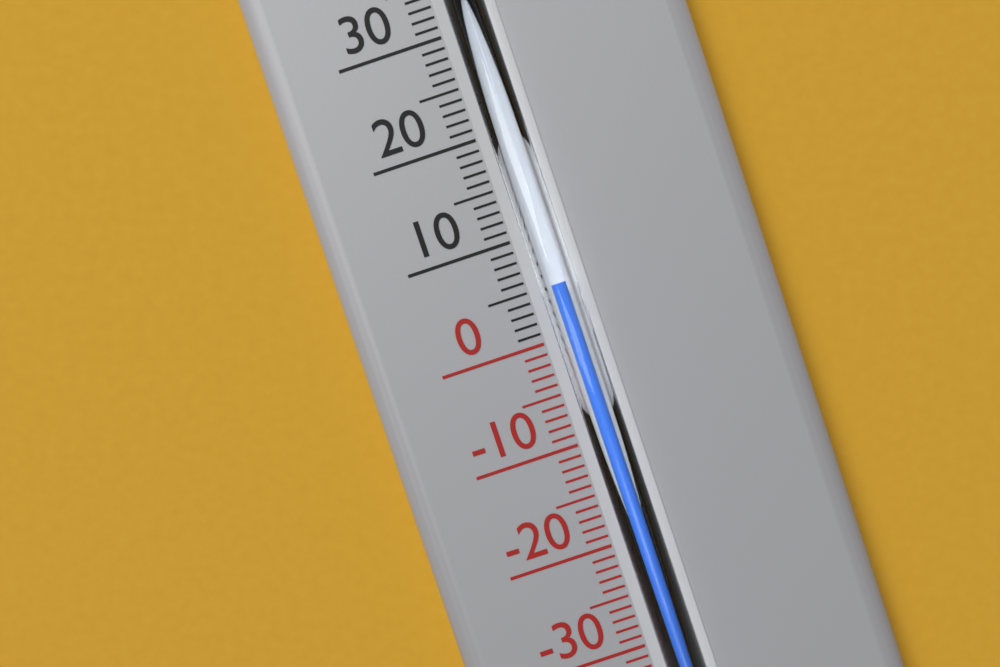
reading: 5 °C
